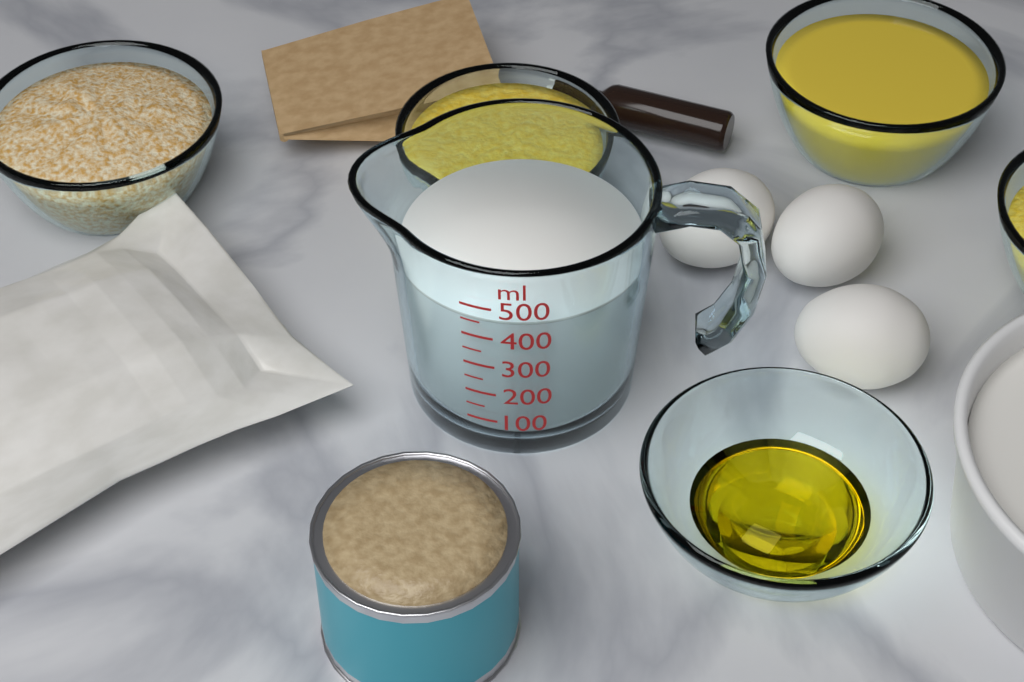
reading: 450 ml
